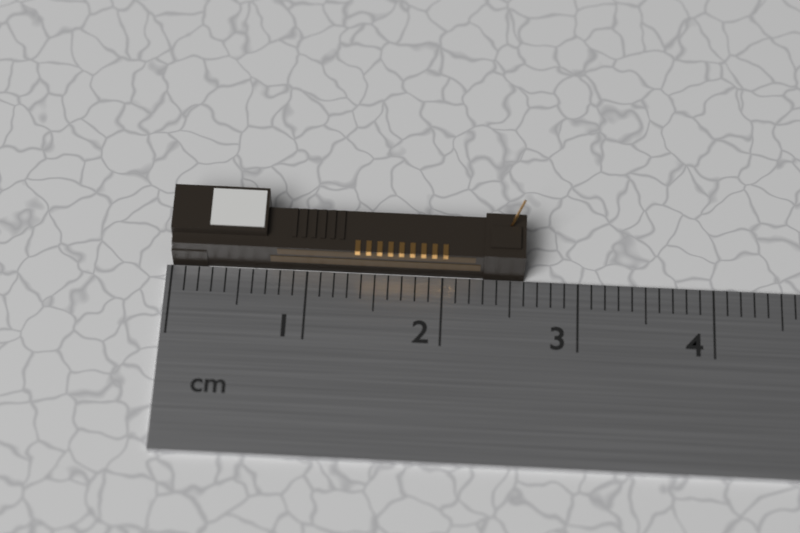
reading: 2.6 cm
